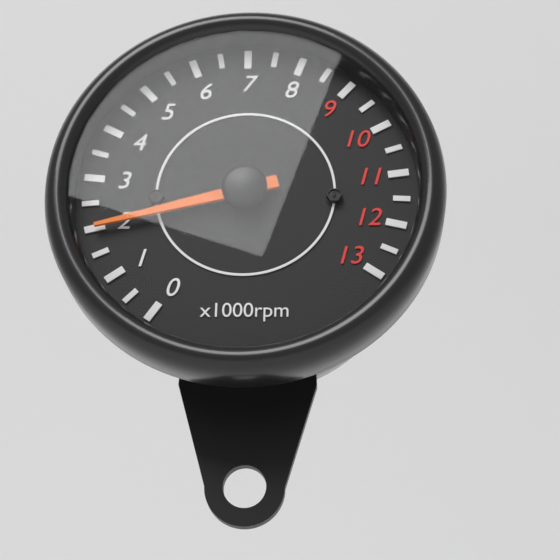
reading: 2000 rpm
